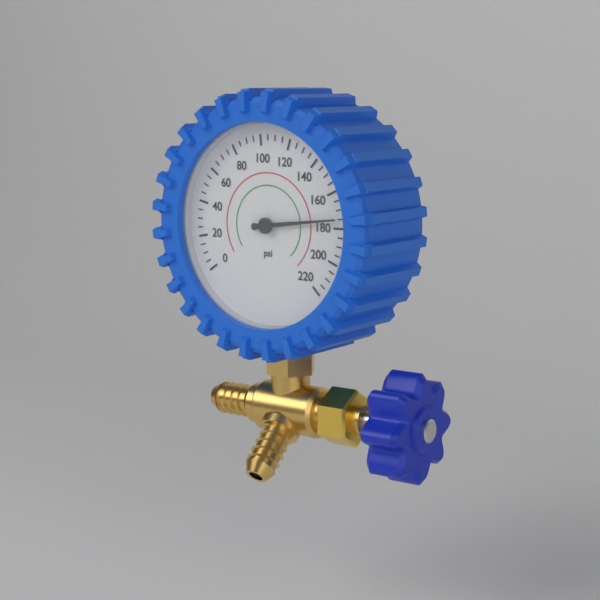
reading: 175 psi
